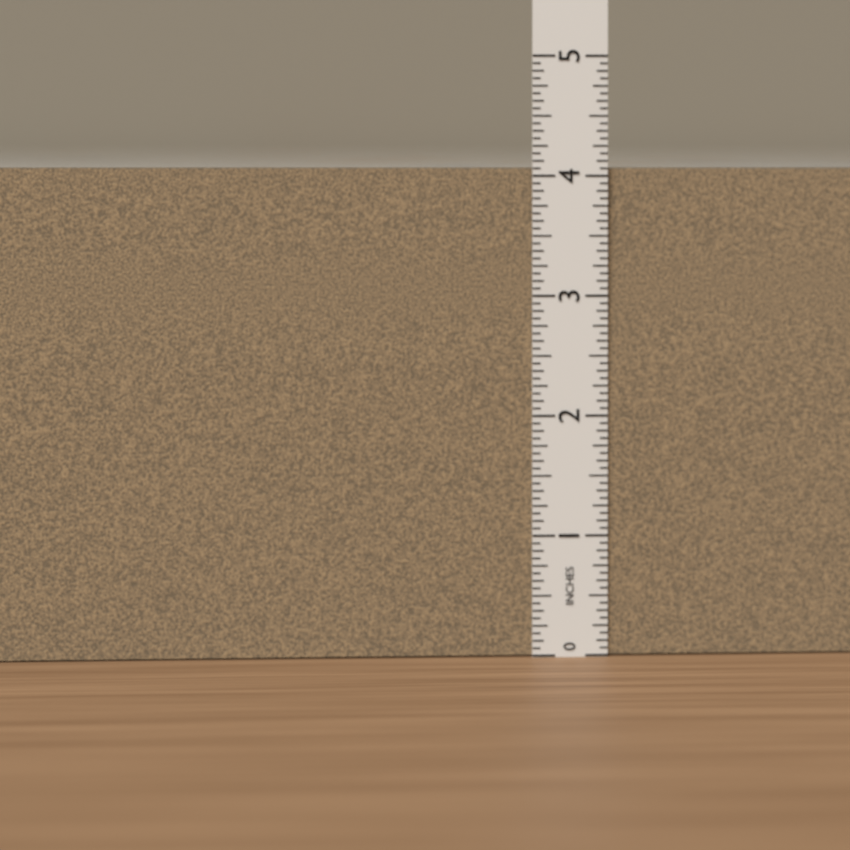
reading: 4.0625 in
